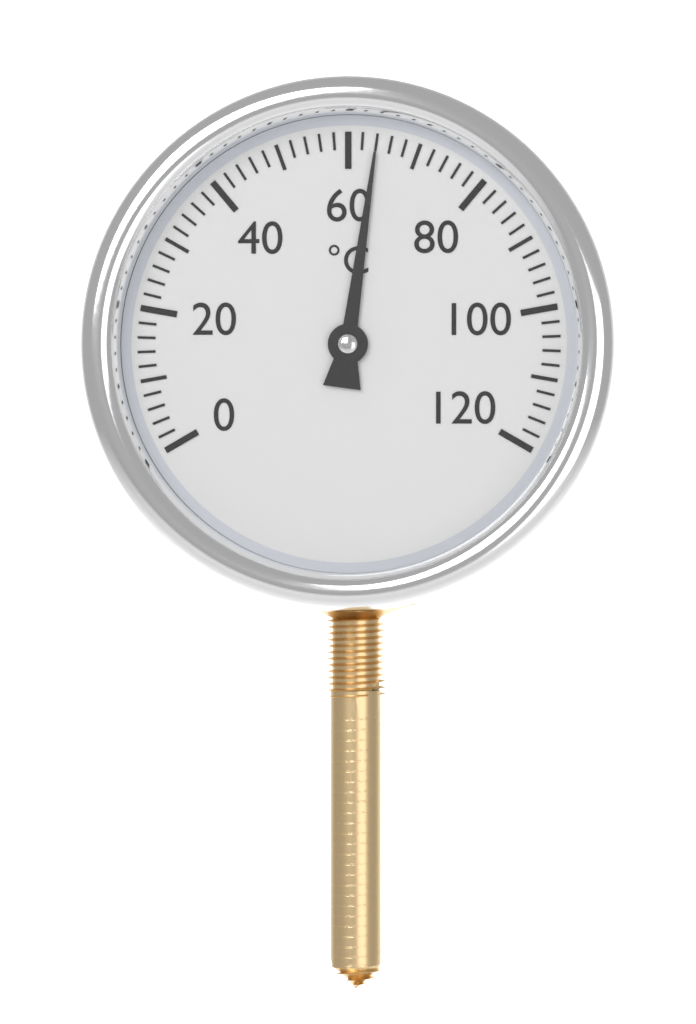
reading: 64 °C
